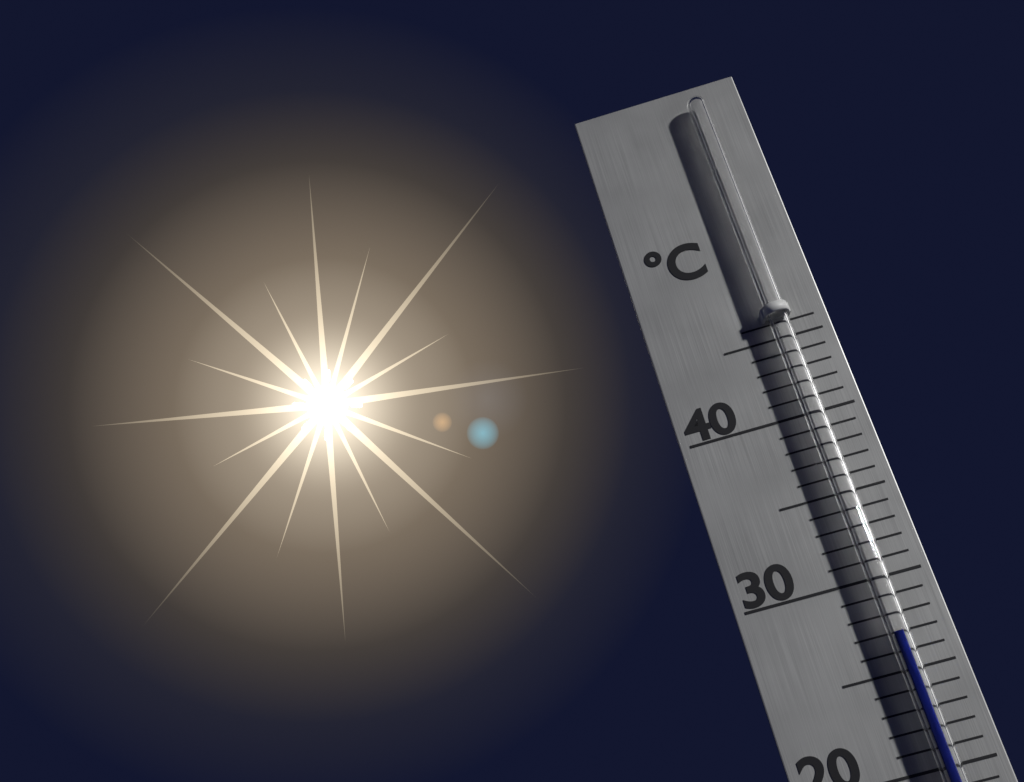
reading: 27 °C
